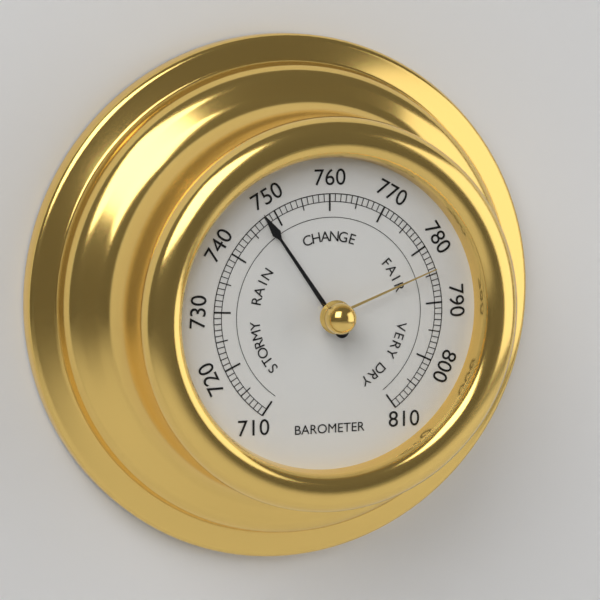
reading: 748 (no unit)
